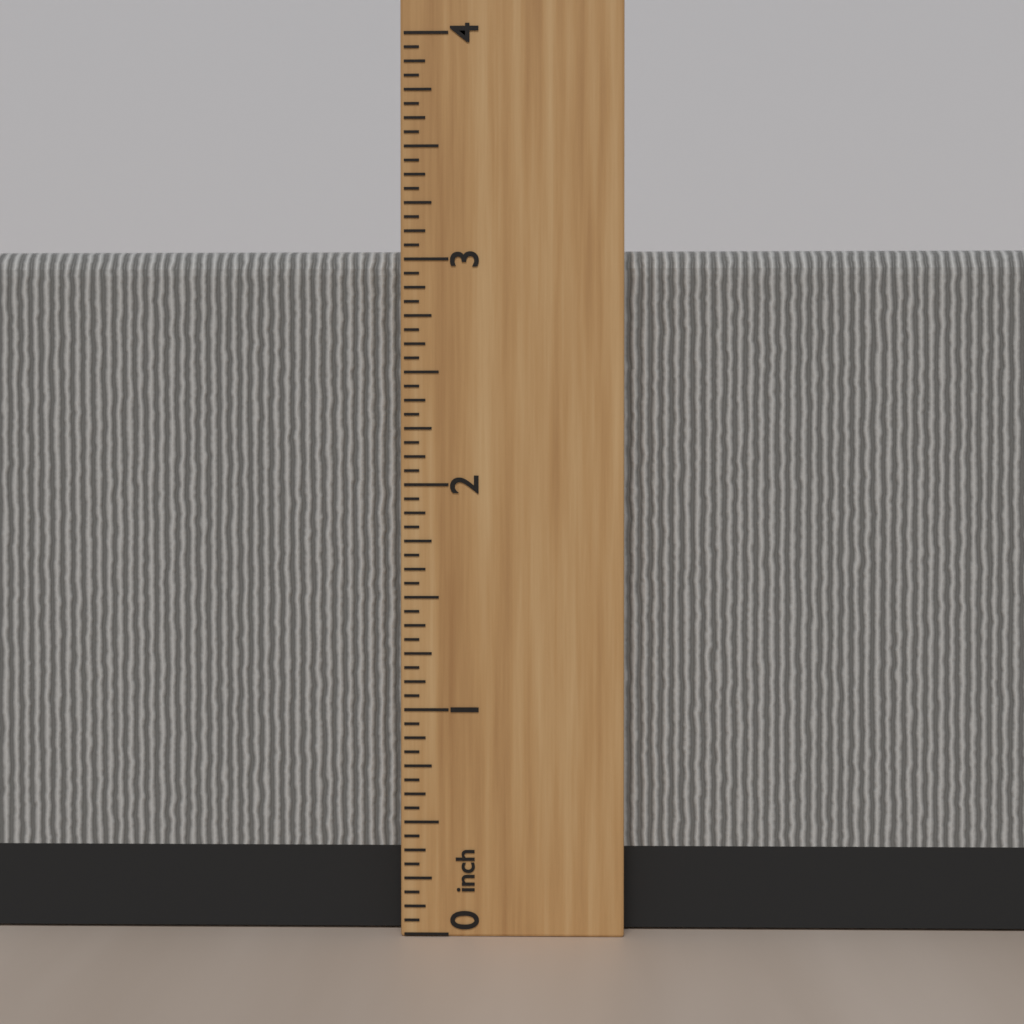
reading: 3.0625 inch
